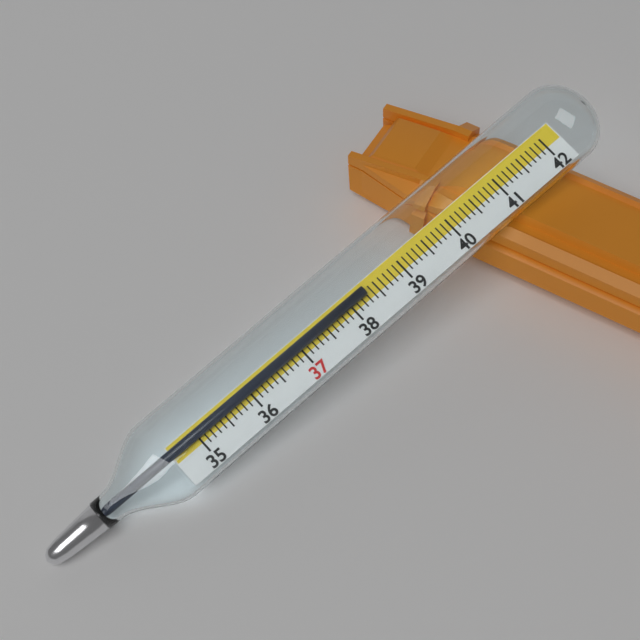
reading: 38.3 (no unit)
